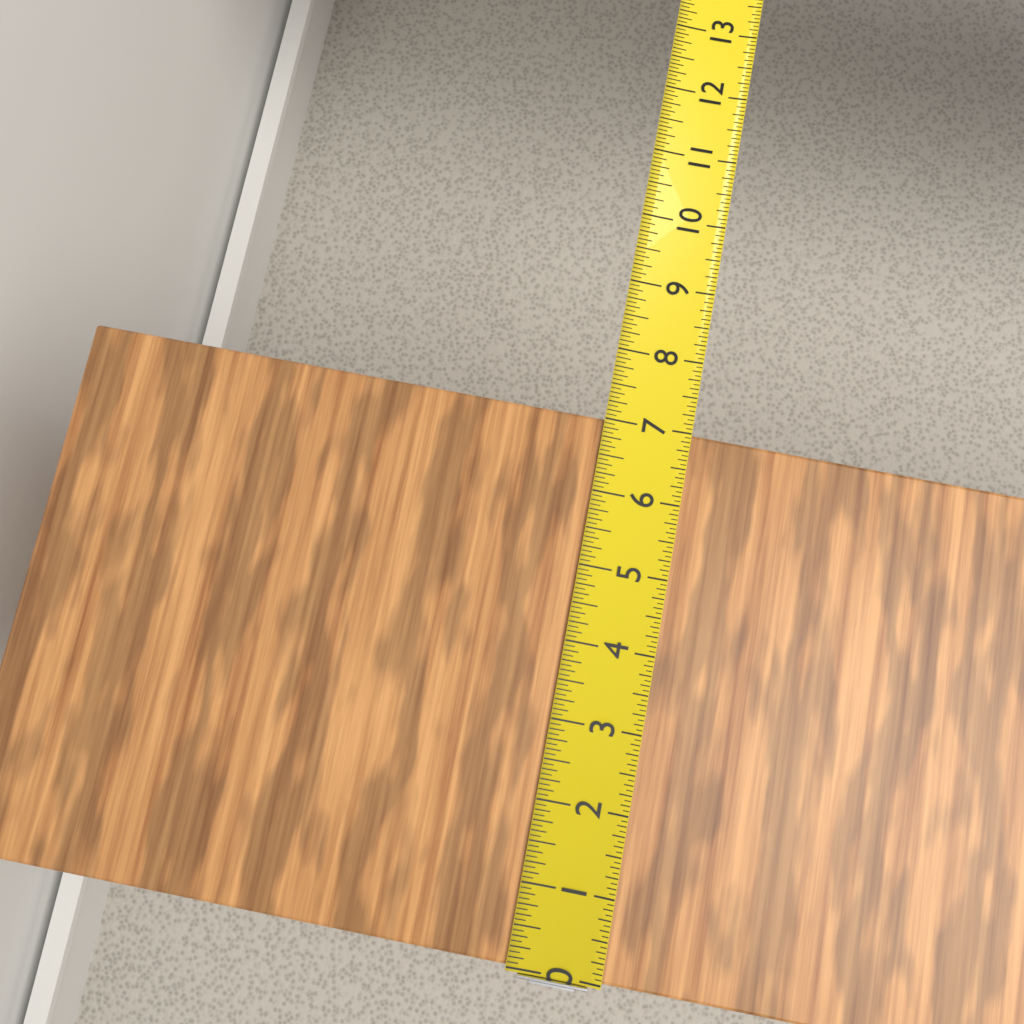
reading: 7.0000 in
